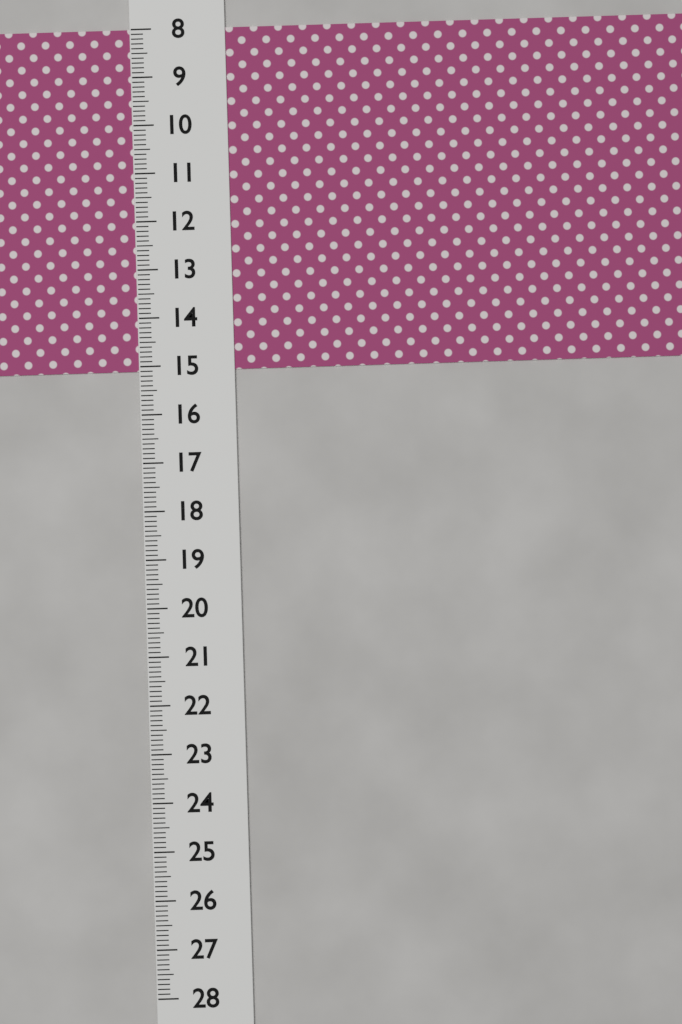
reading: 15.1 (no unit)
